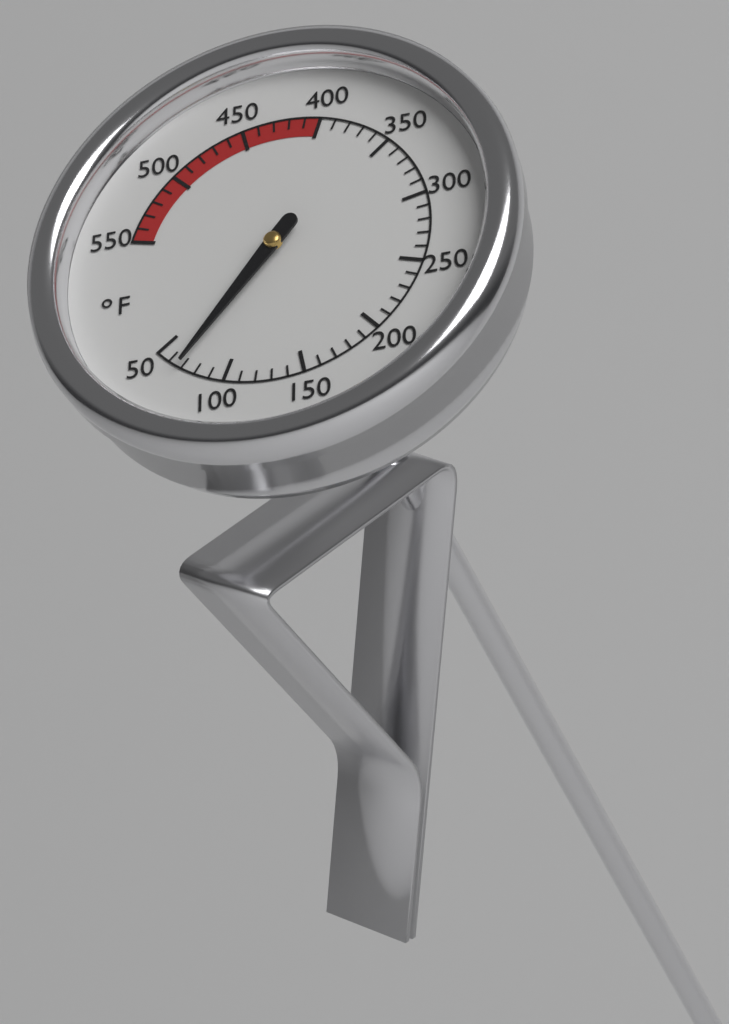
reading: 70 °F
